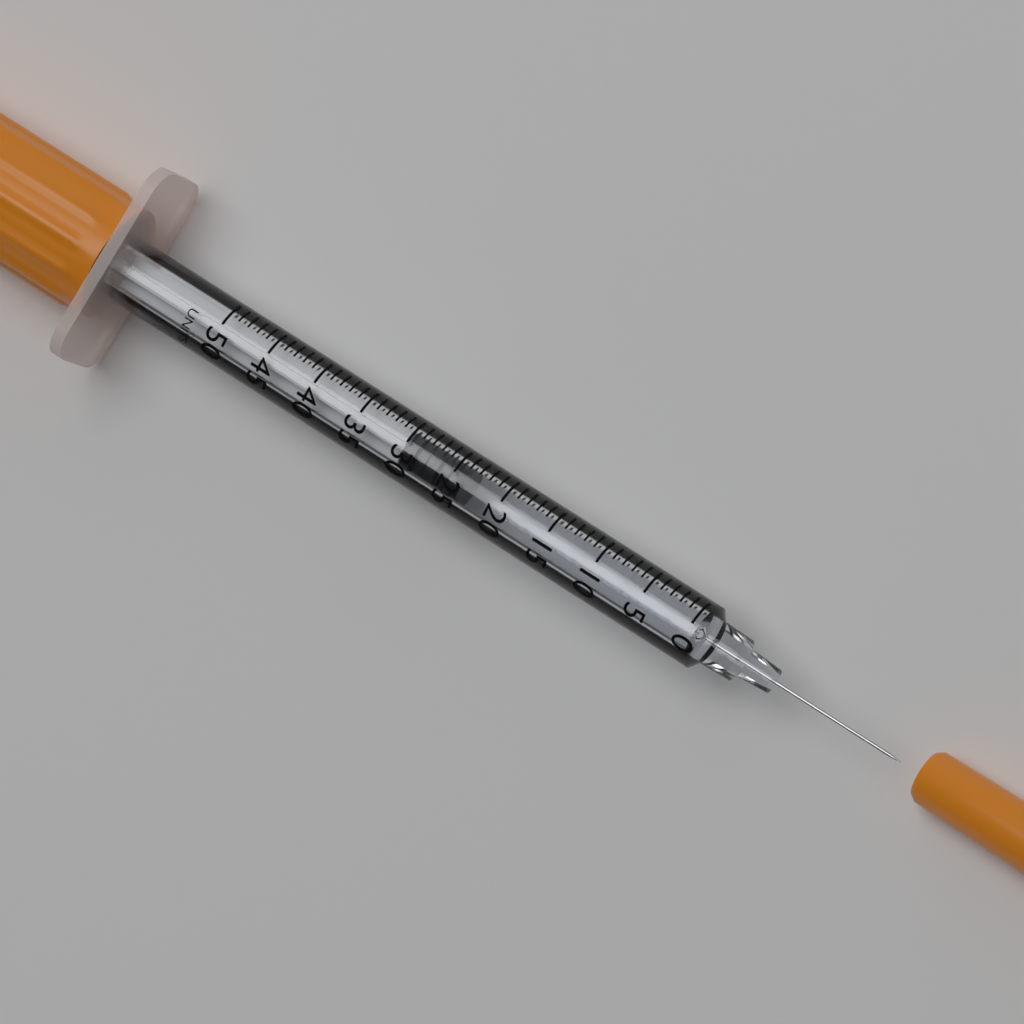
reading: 24 UNITS
